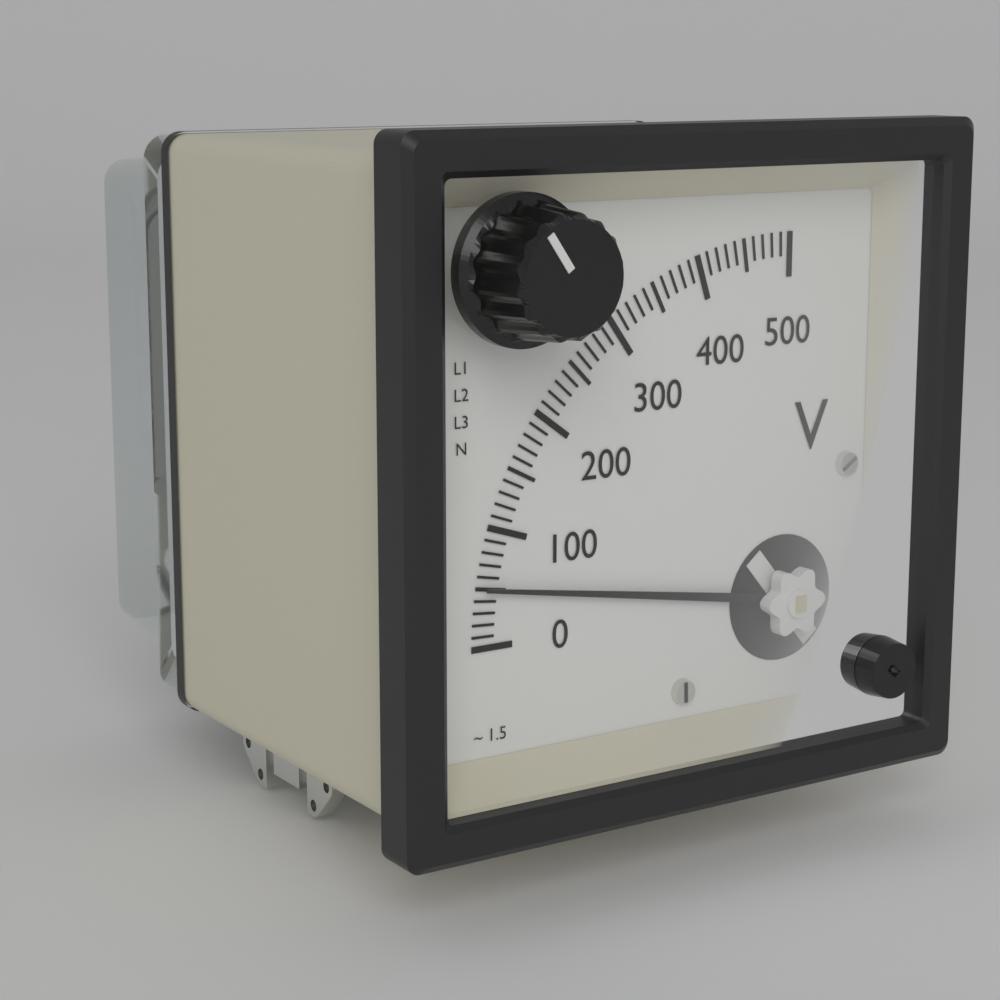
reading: 50 V
